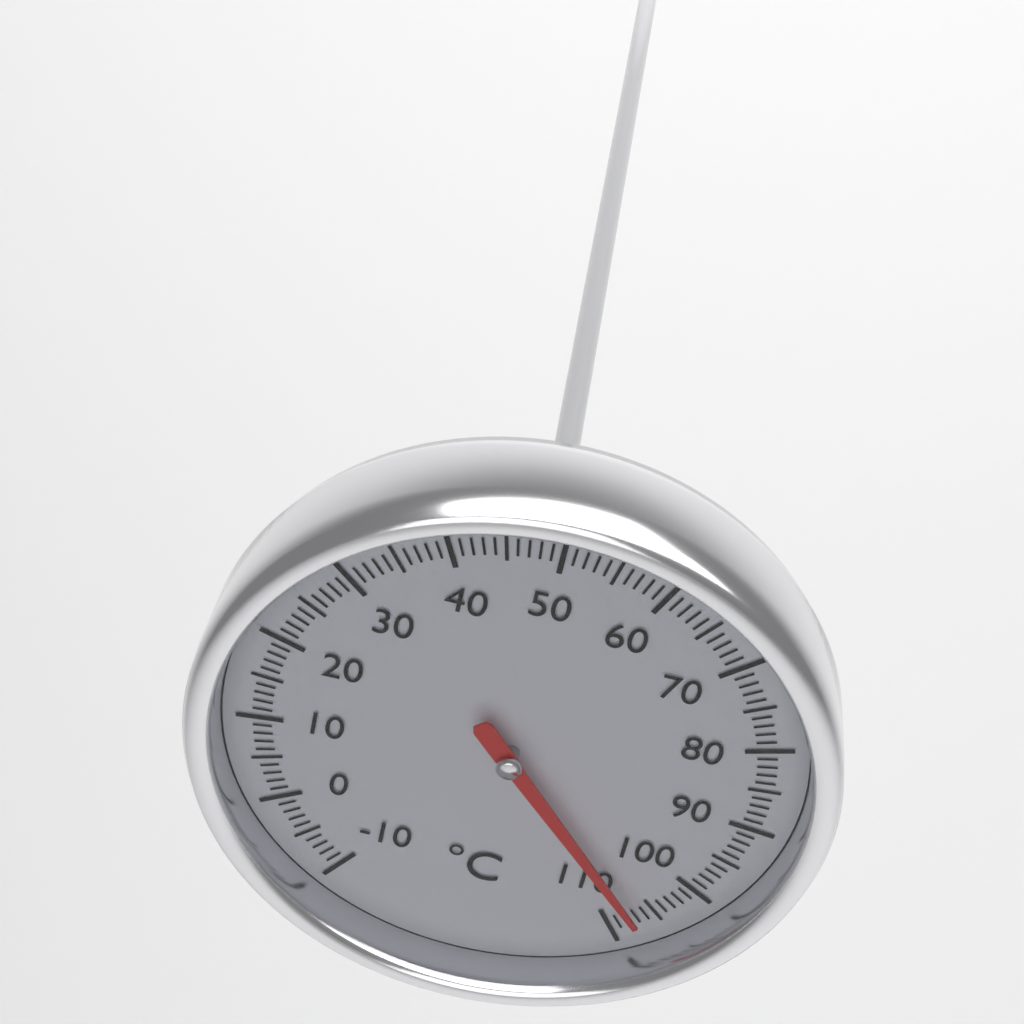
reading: 107 °C
